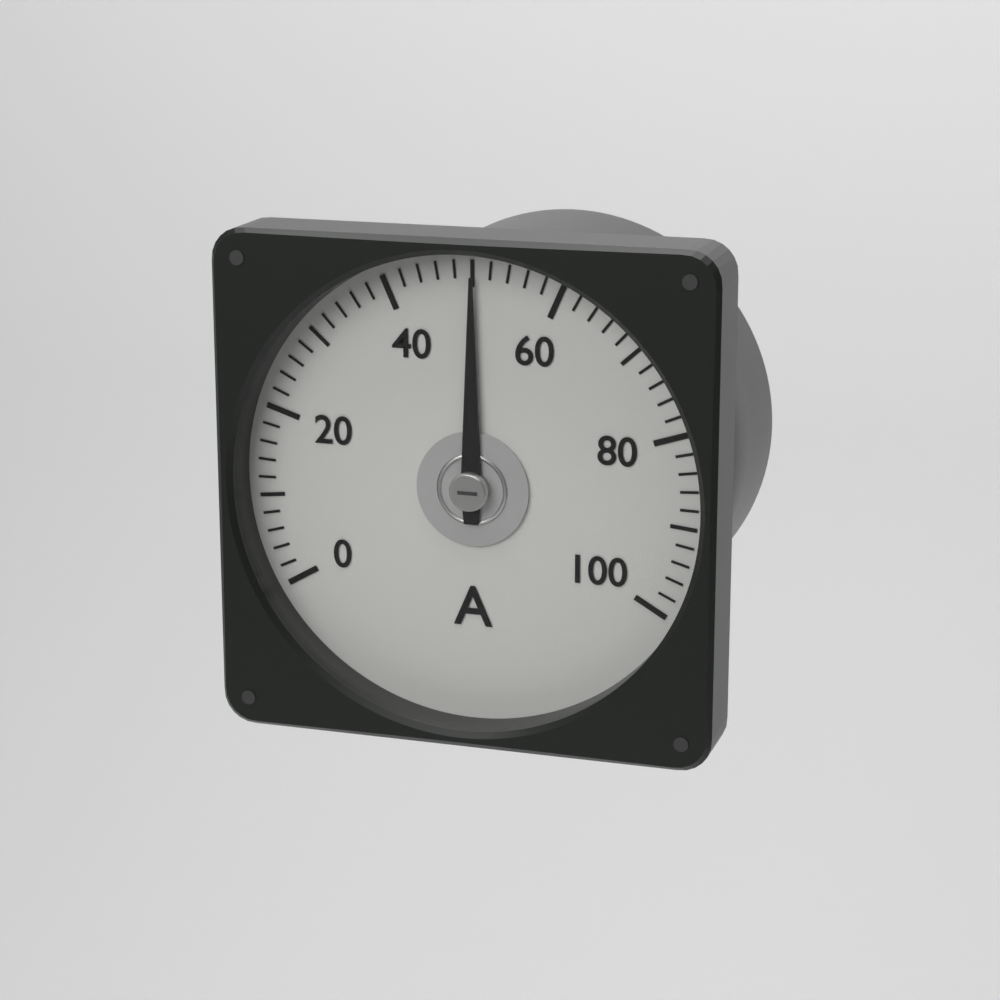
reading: 50 A
